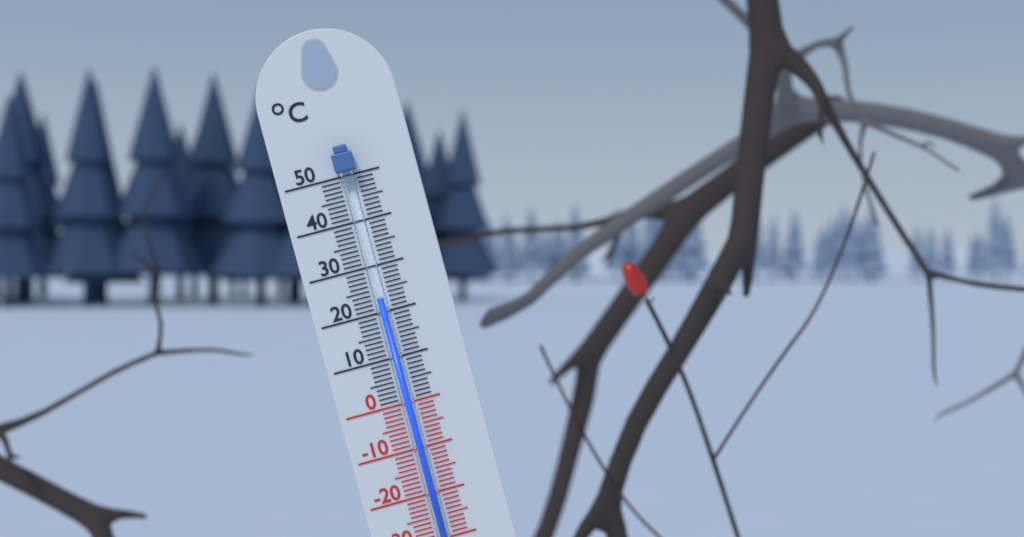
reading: 23 °C
